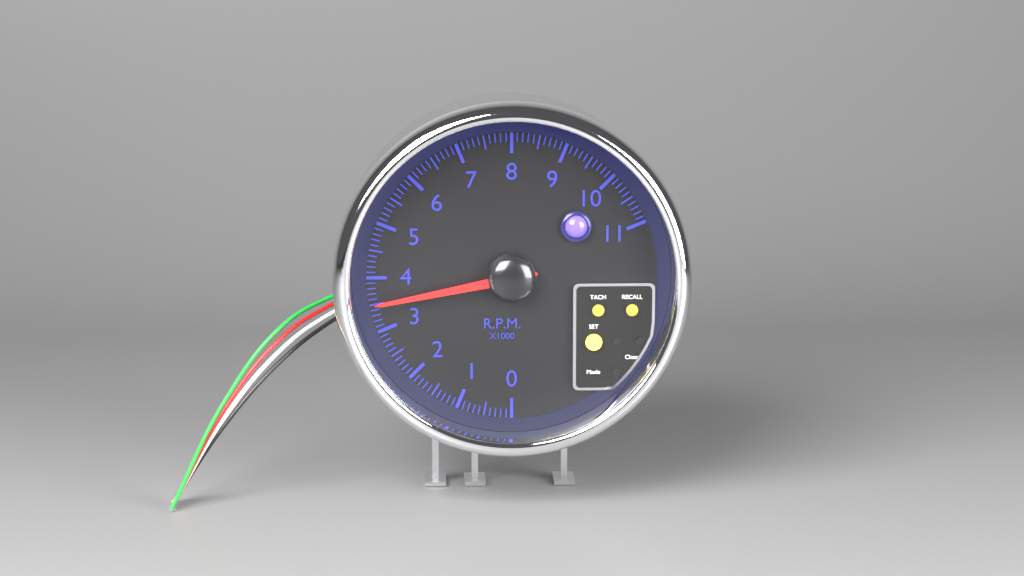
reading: 3.5 rpm x1000
